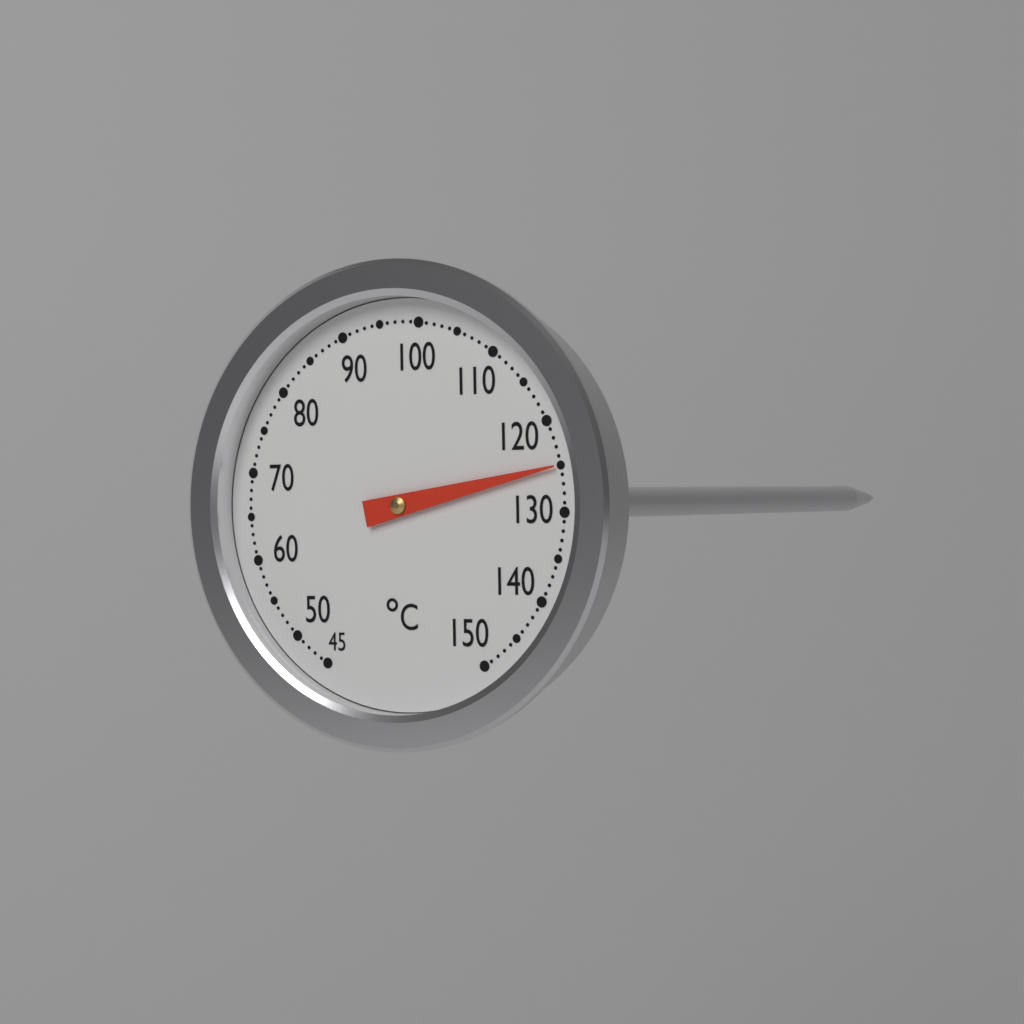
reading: 125 °C
